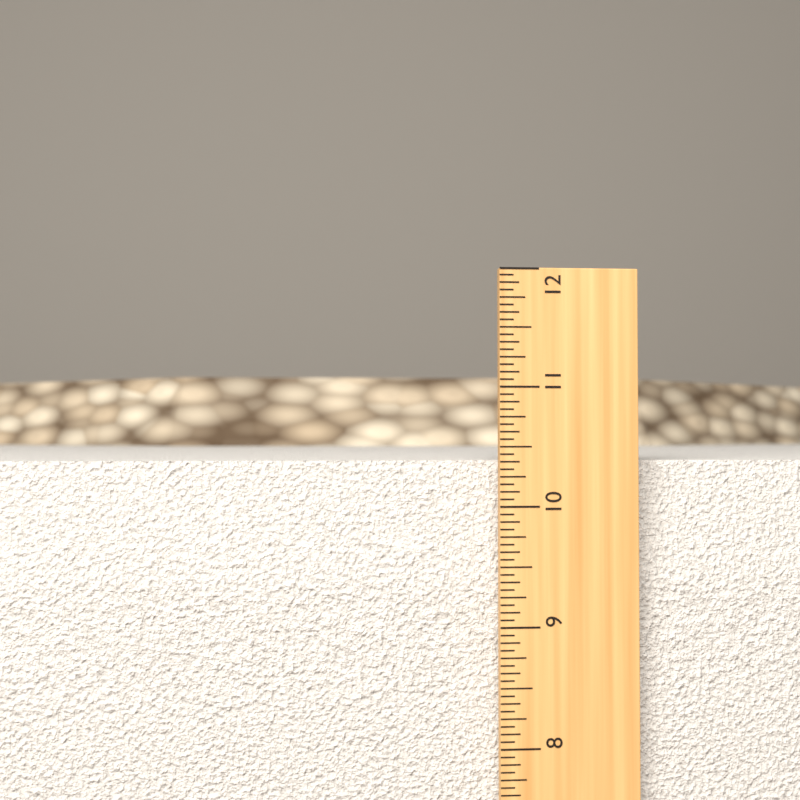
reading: 10.3750 in
